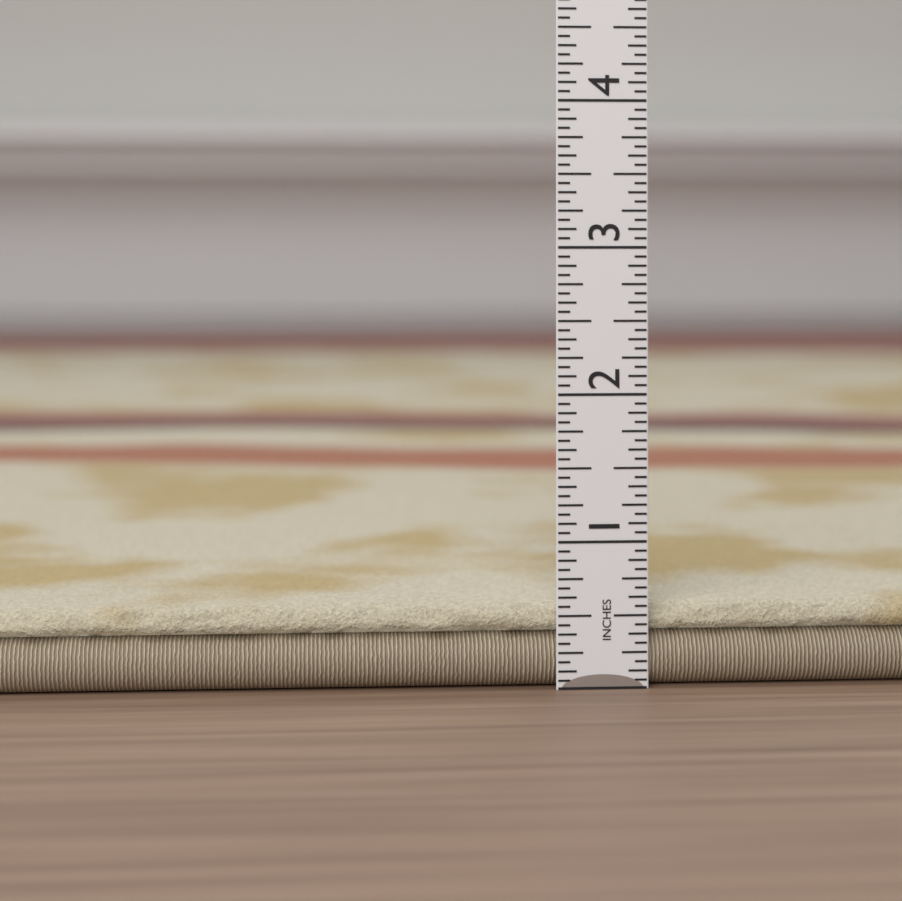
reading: 0.5625 in
